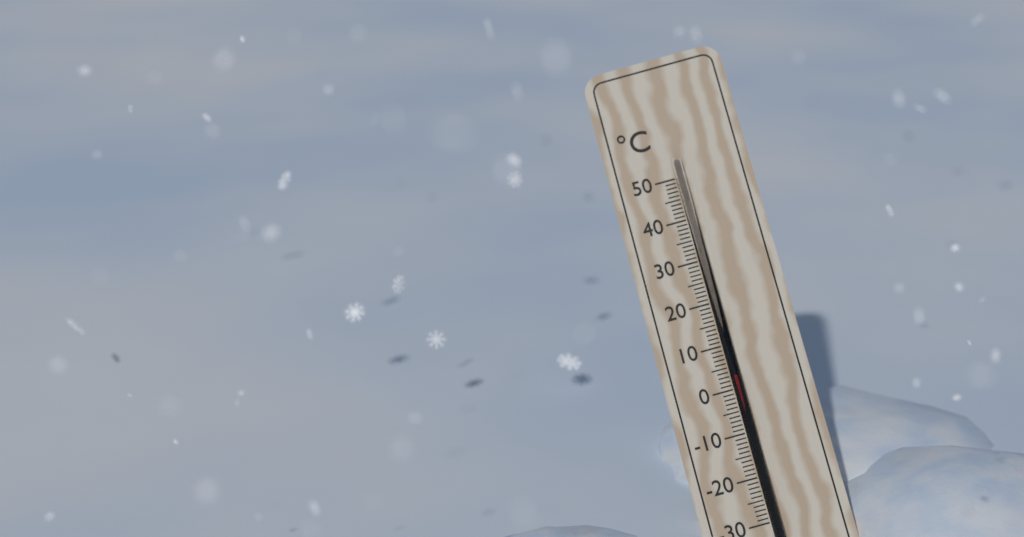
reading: 3 °C
